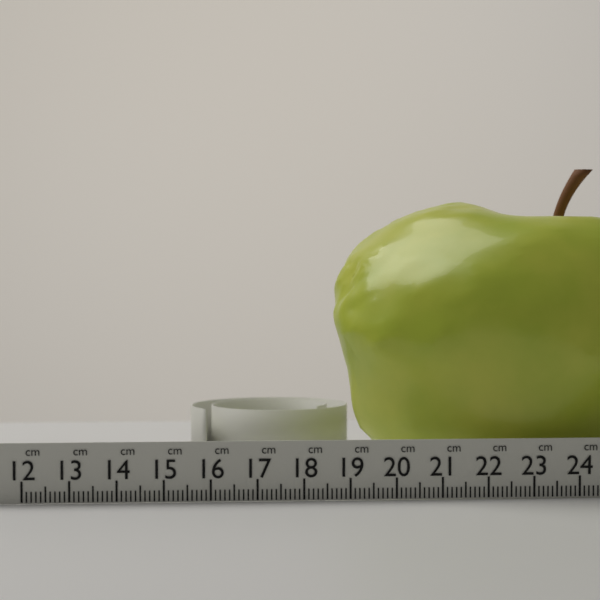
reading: 18.8 cm
